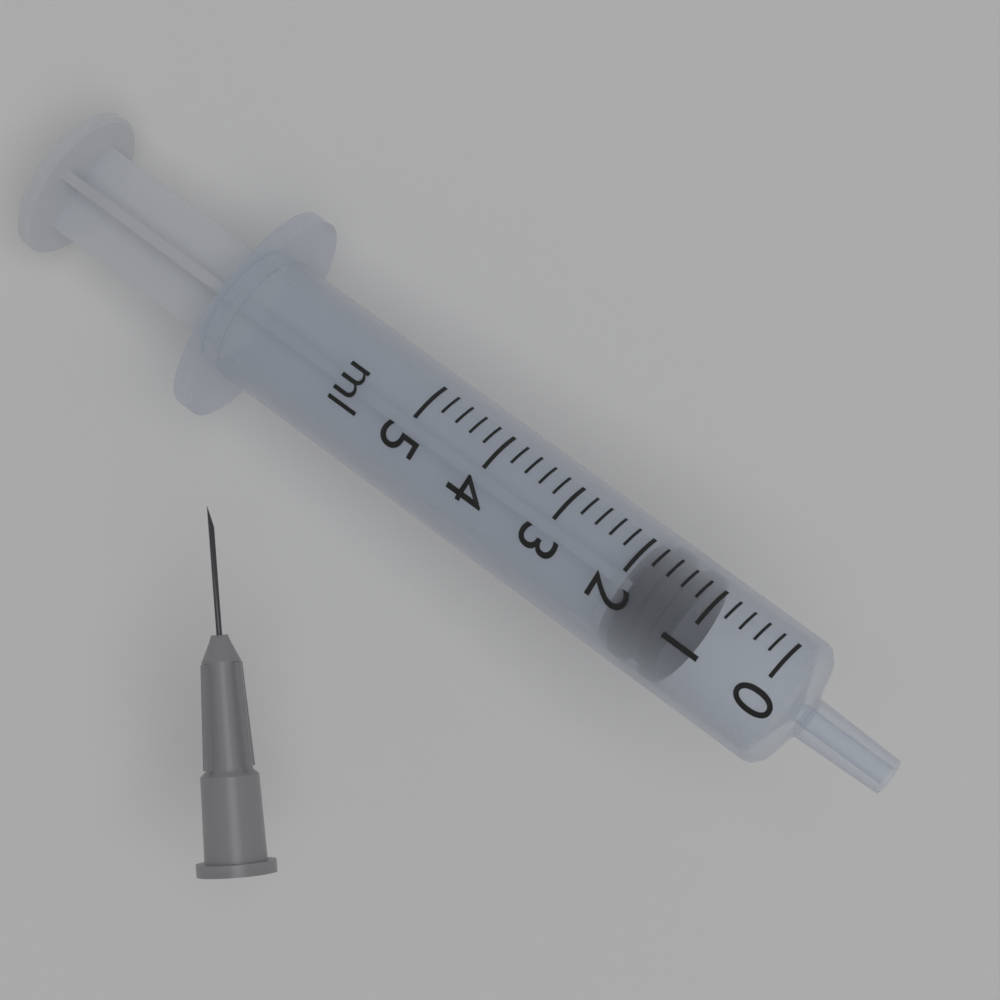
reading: 1.2 ml
